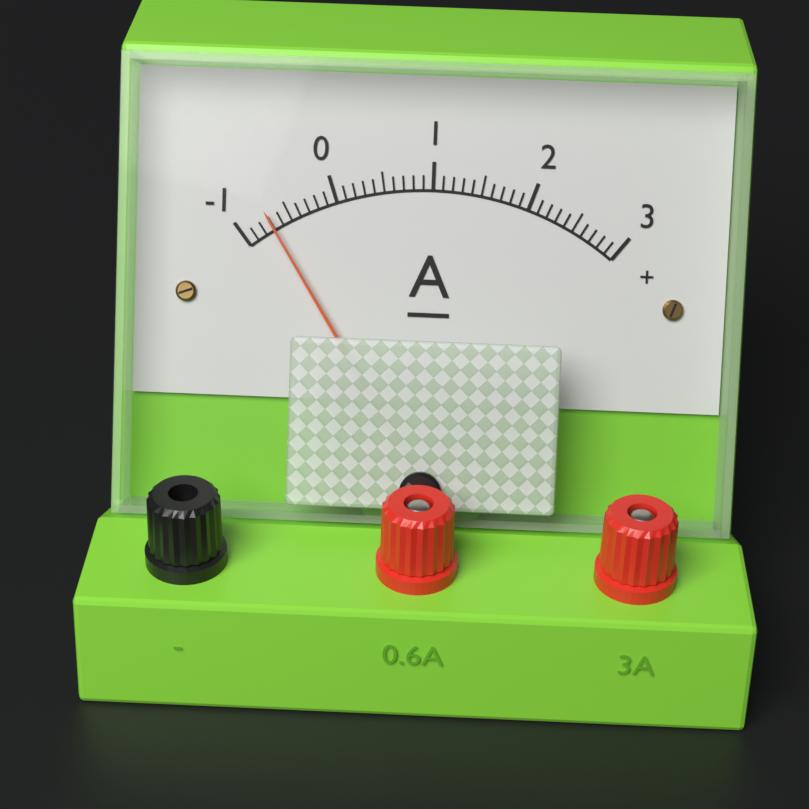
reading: -0.7 A
